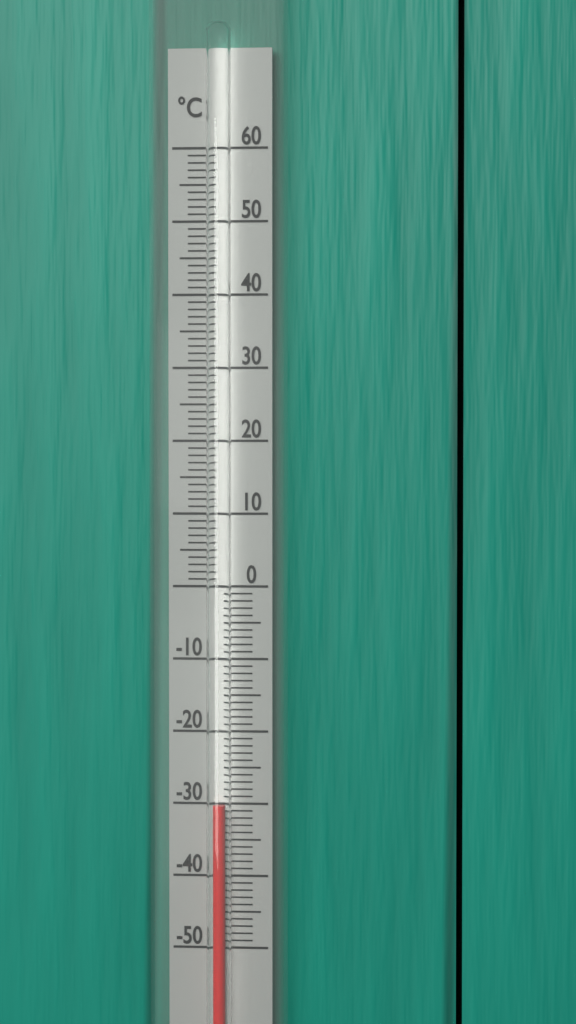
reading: -30 °C
